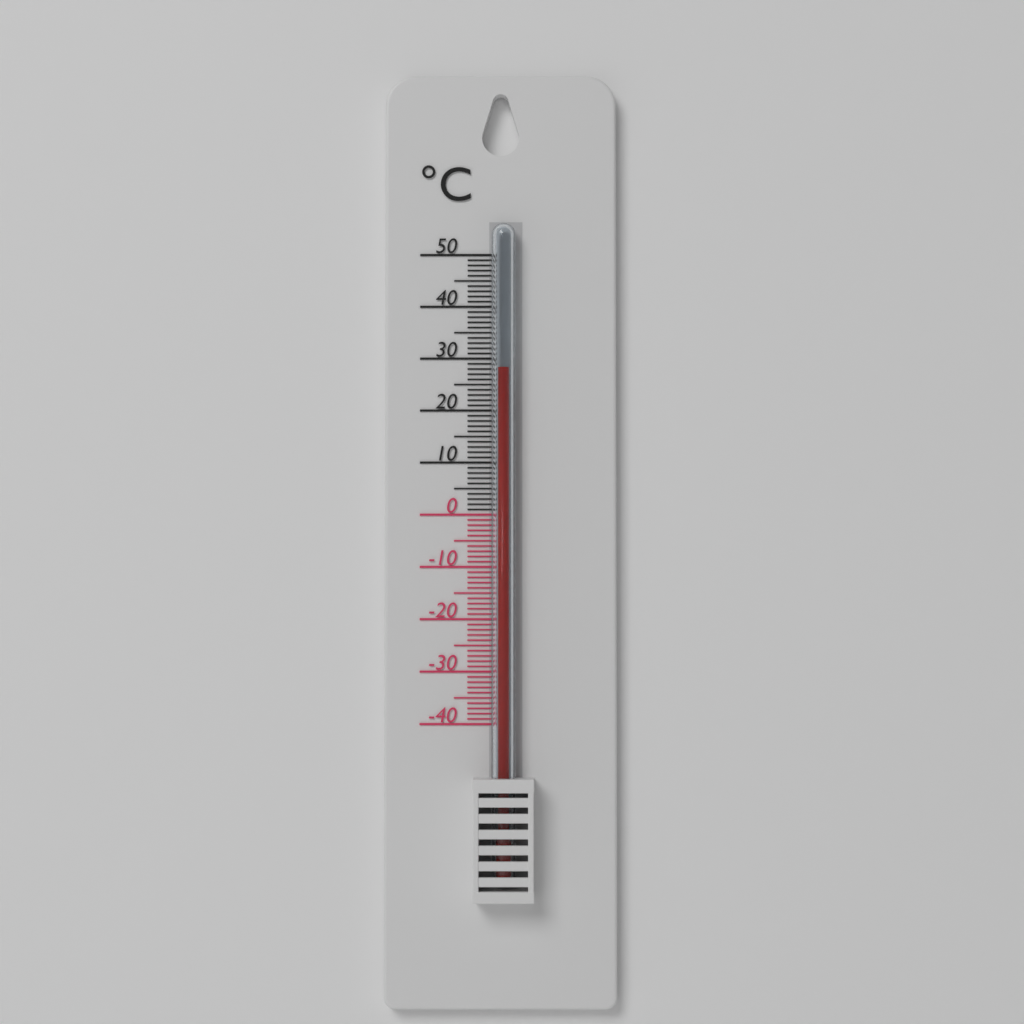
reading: 28 °C
